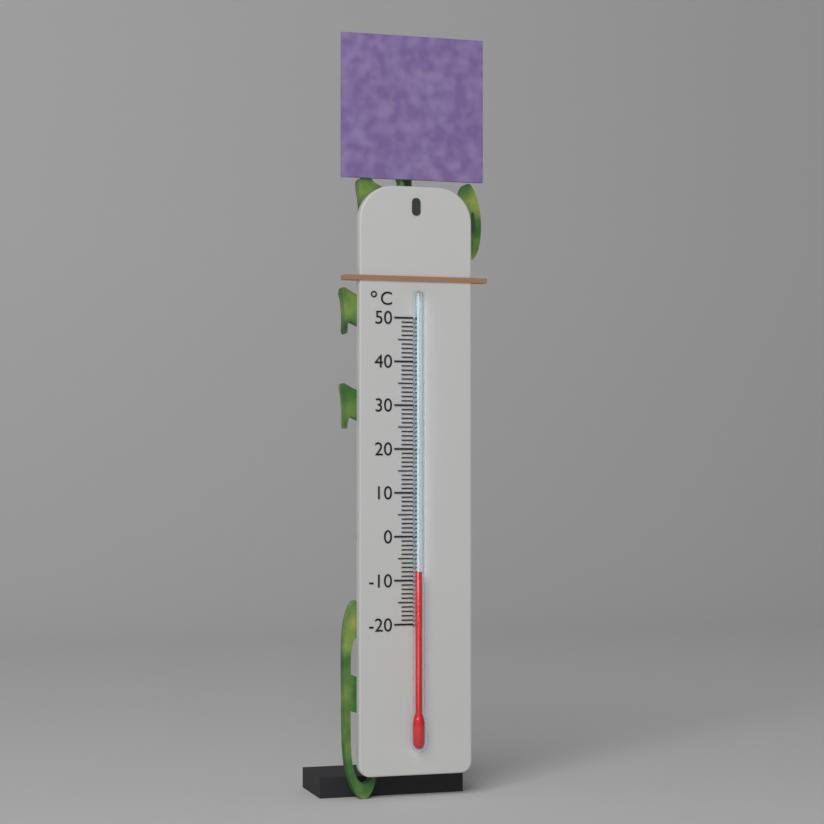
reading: -8 °C
